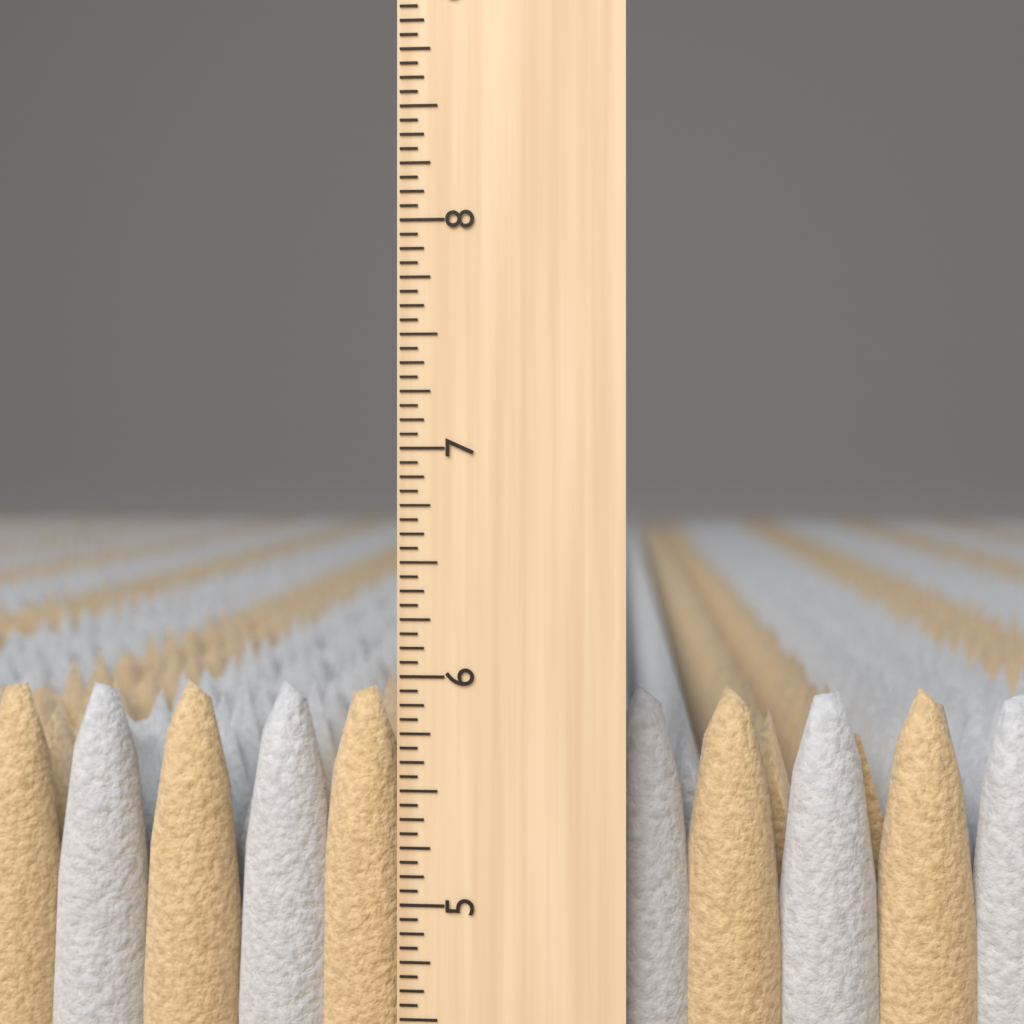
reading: 5.9375 inch
